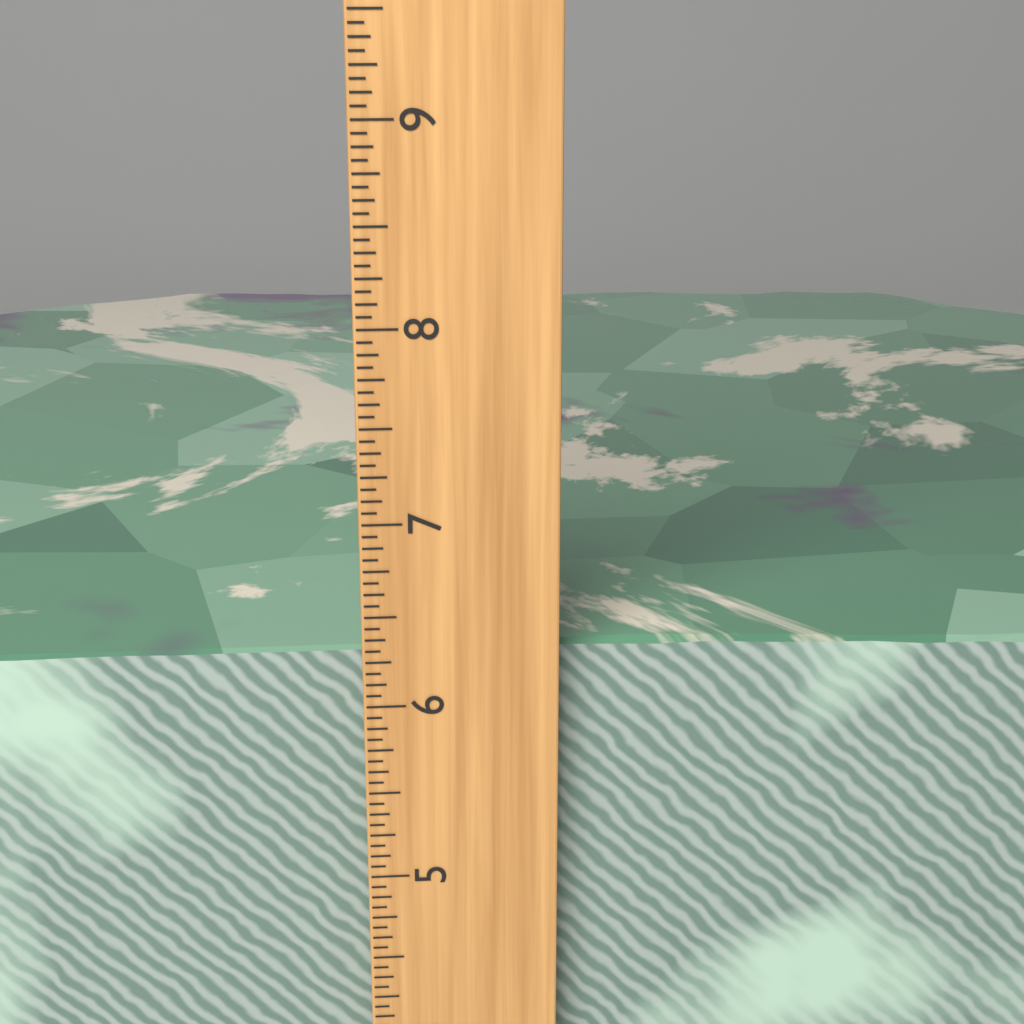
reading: 6.2500 inch
